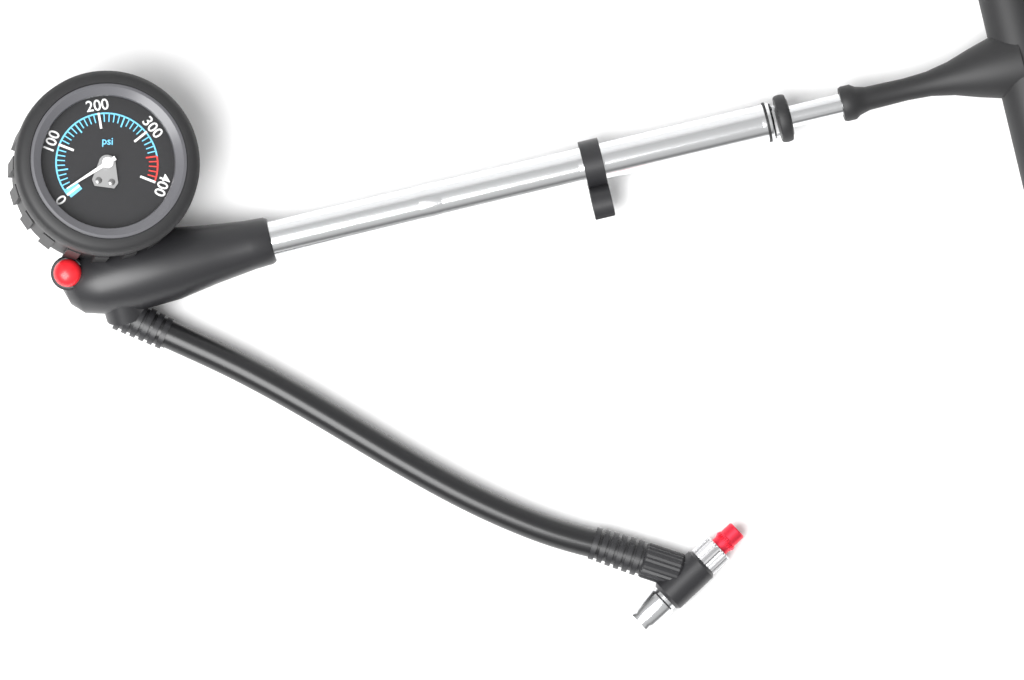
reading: 10 psi
